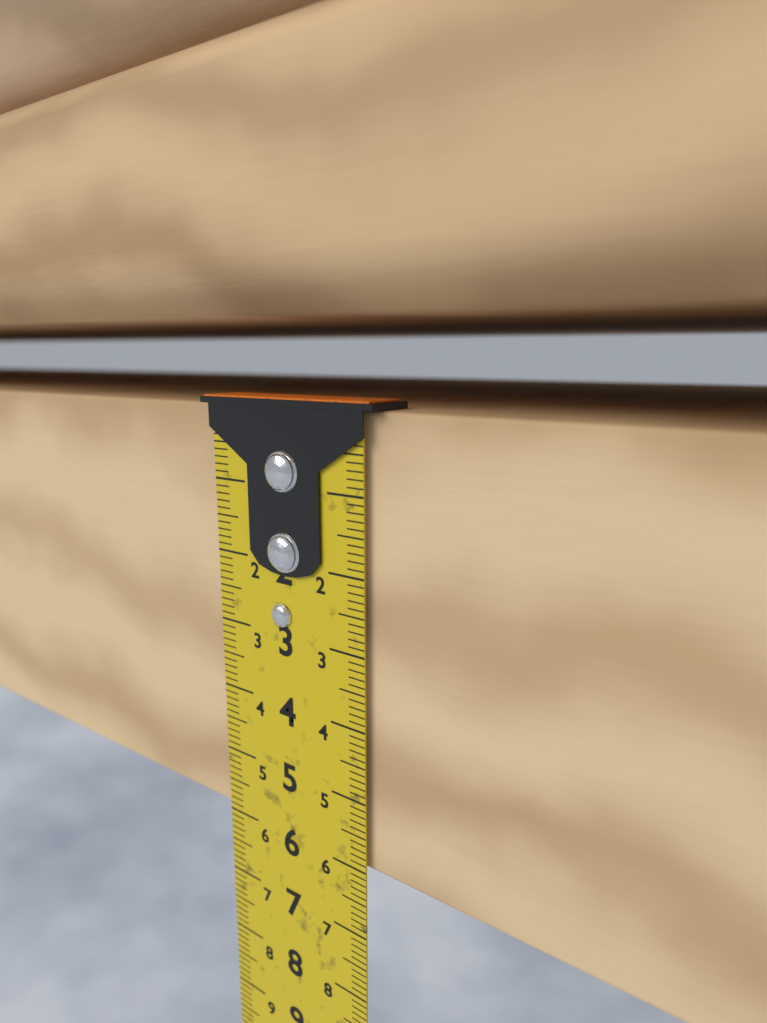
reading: 6.0 cm
